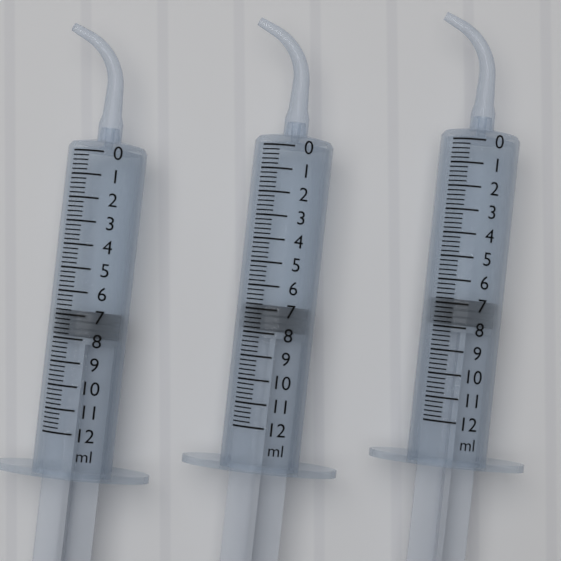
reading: 6.8 ml
